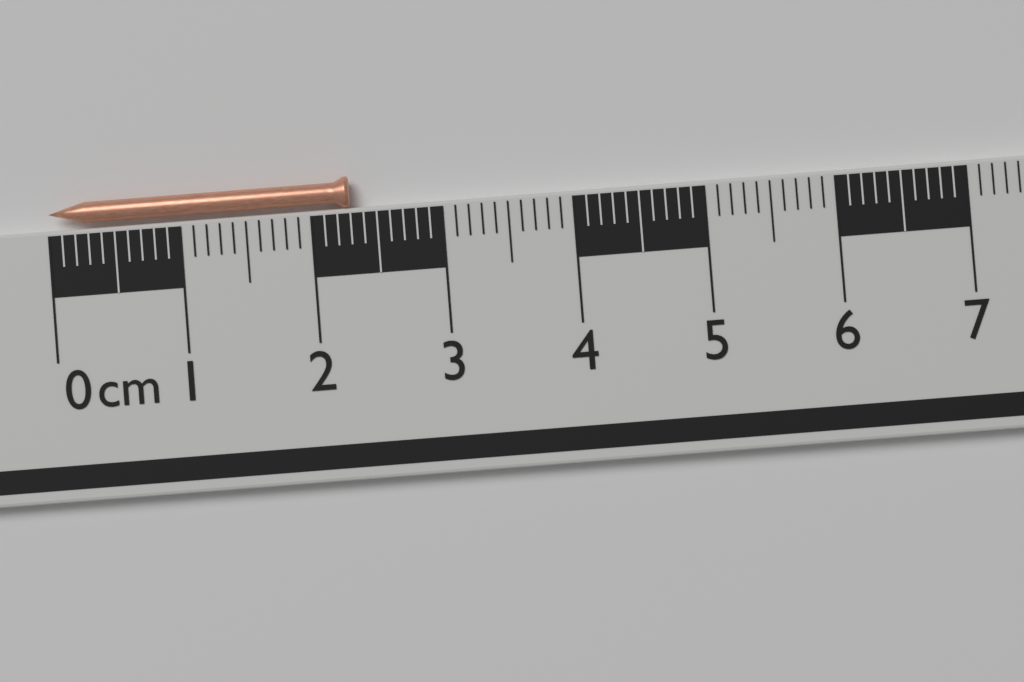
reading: 2.3 cm
